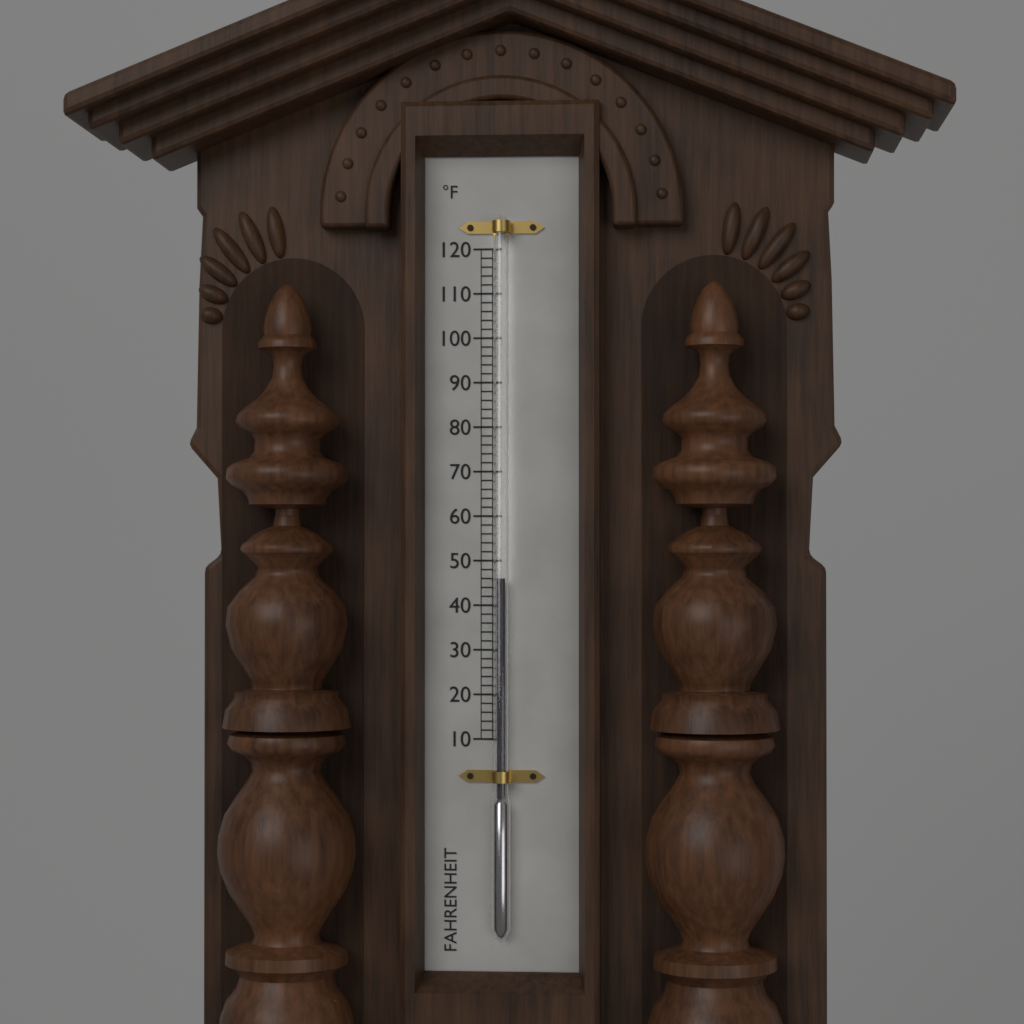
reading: 46 °F
